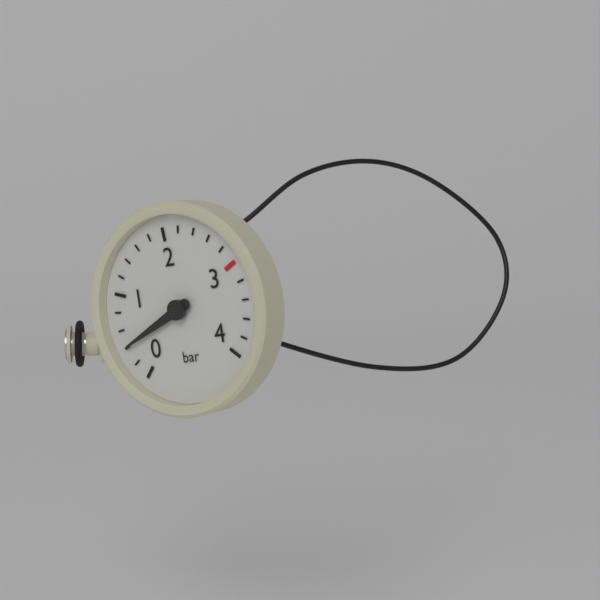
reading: 0.4 bar
